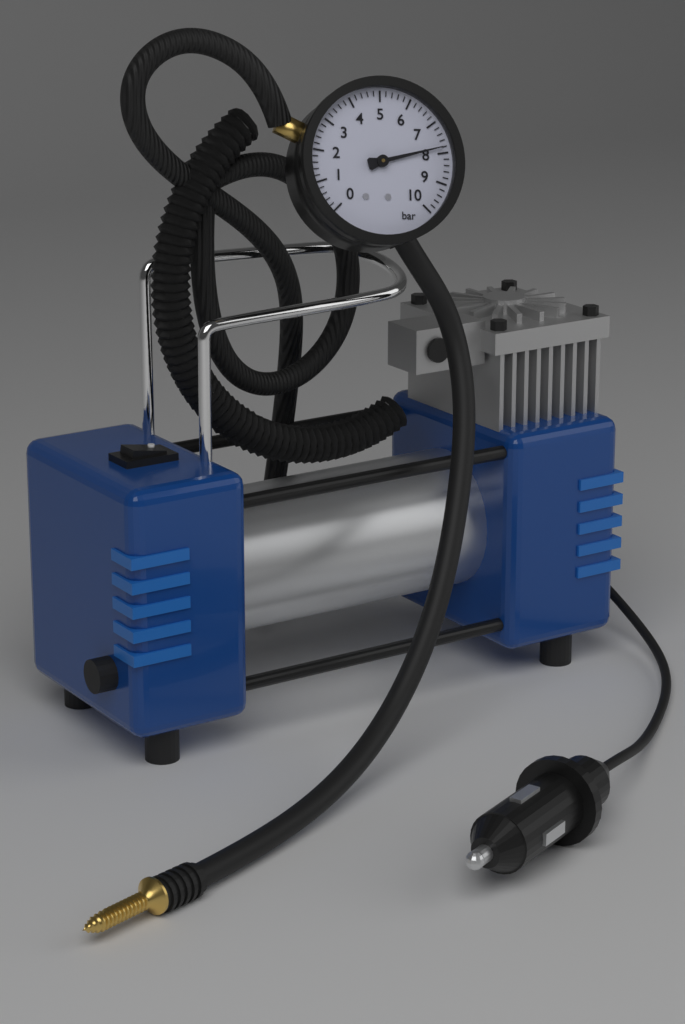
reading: 7.8 bar
